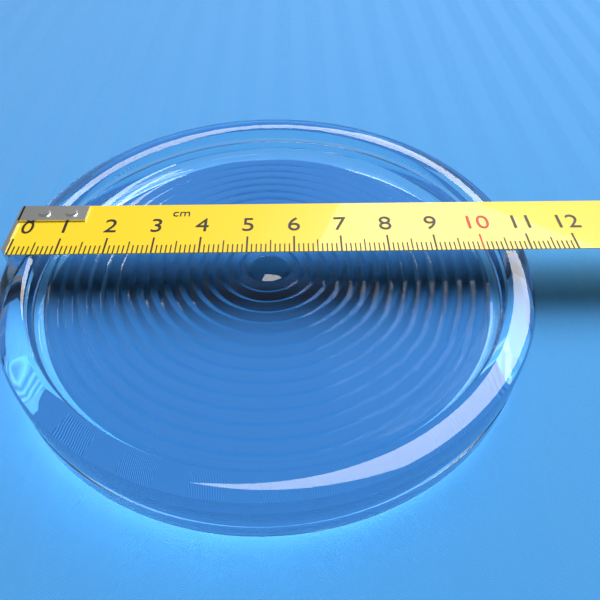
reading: 10.9 cm
